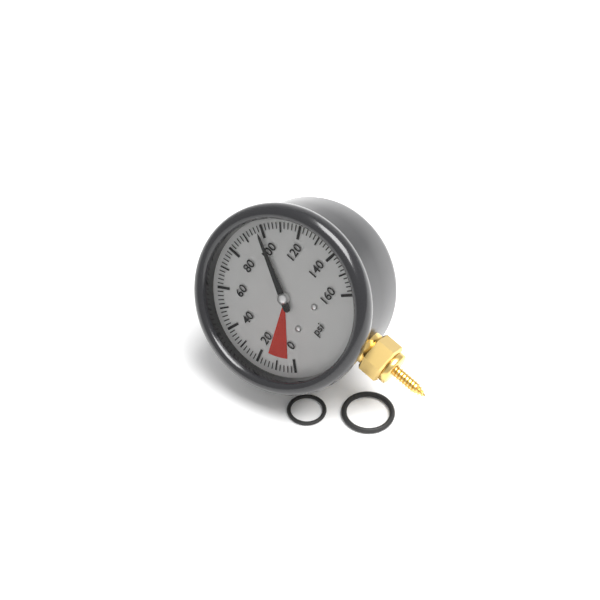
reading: 98 psi
